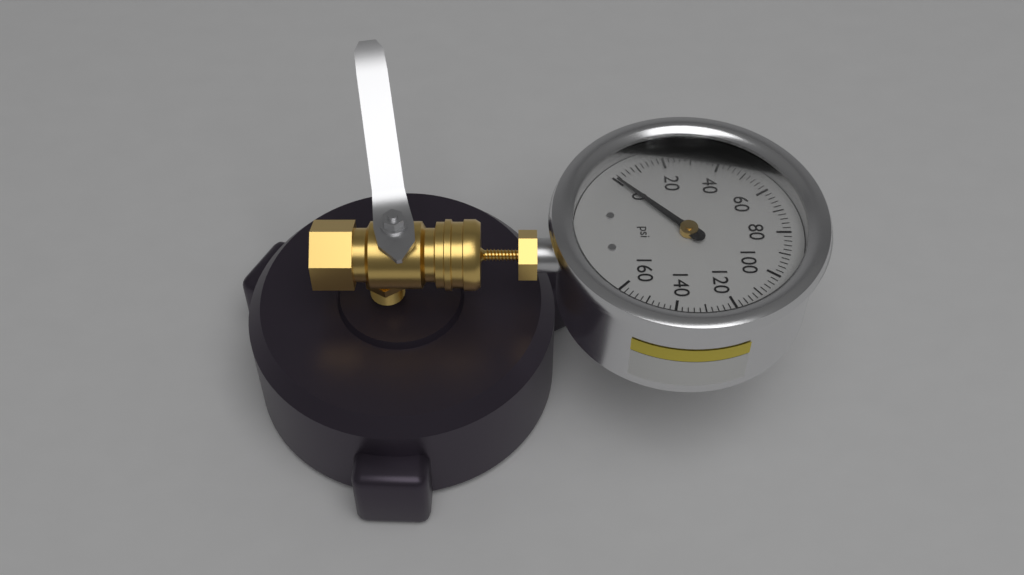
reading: 0 psi
